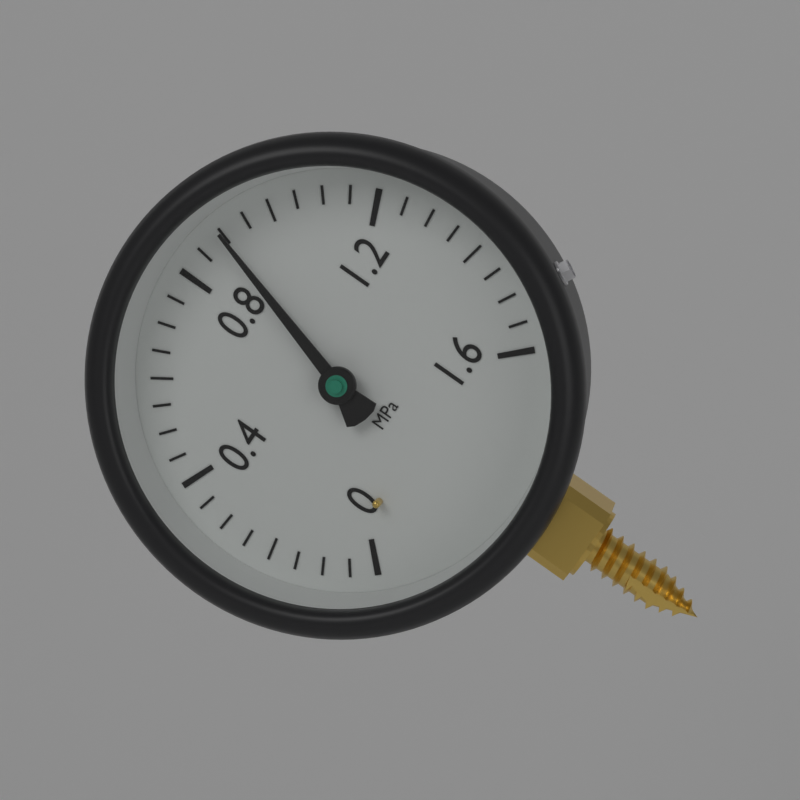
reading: 0.90 MPa
